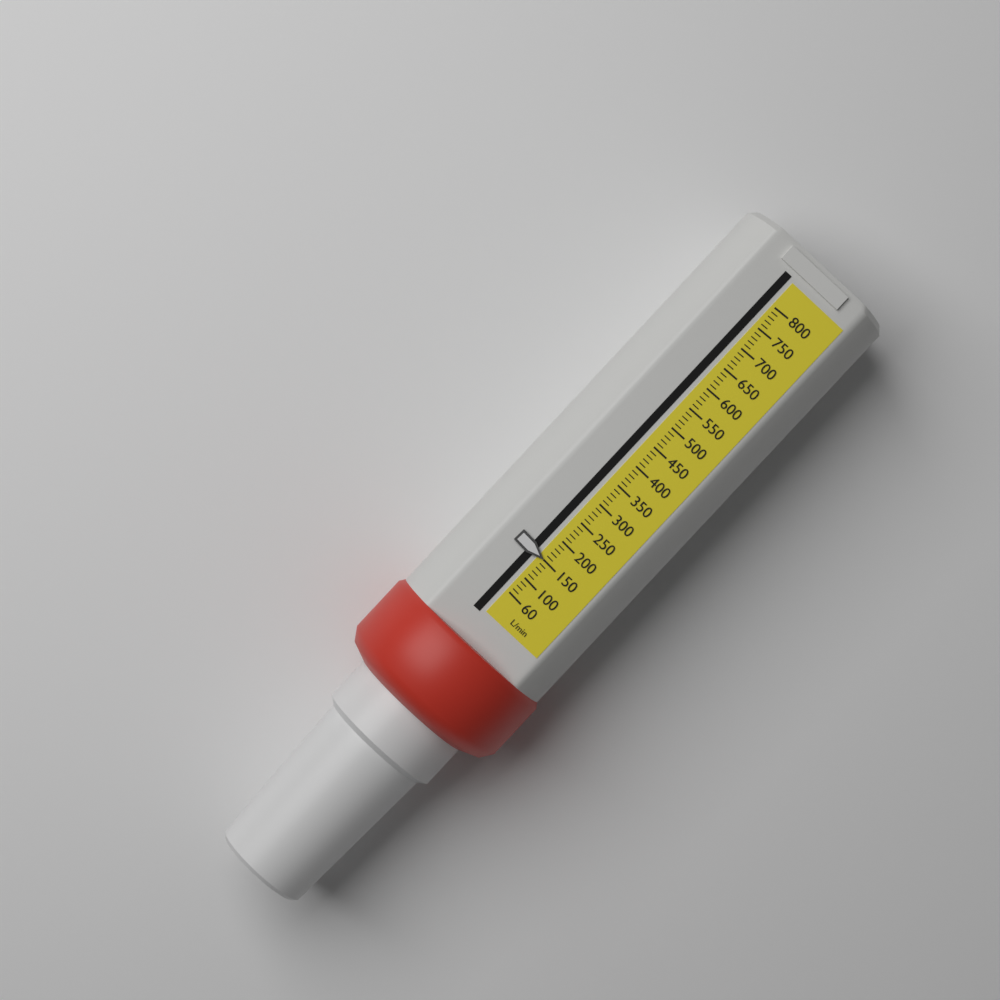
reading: 150 L/min
